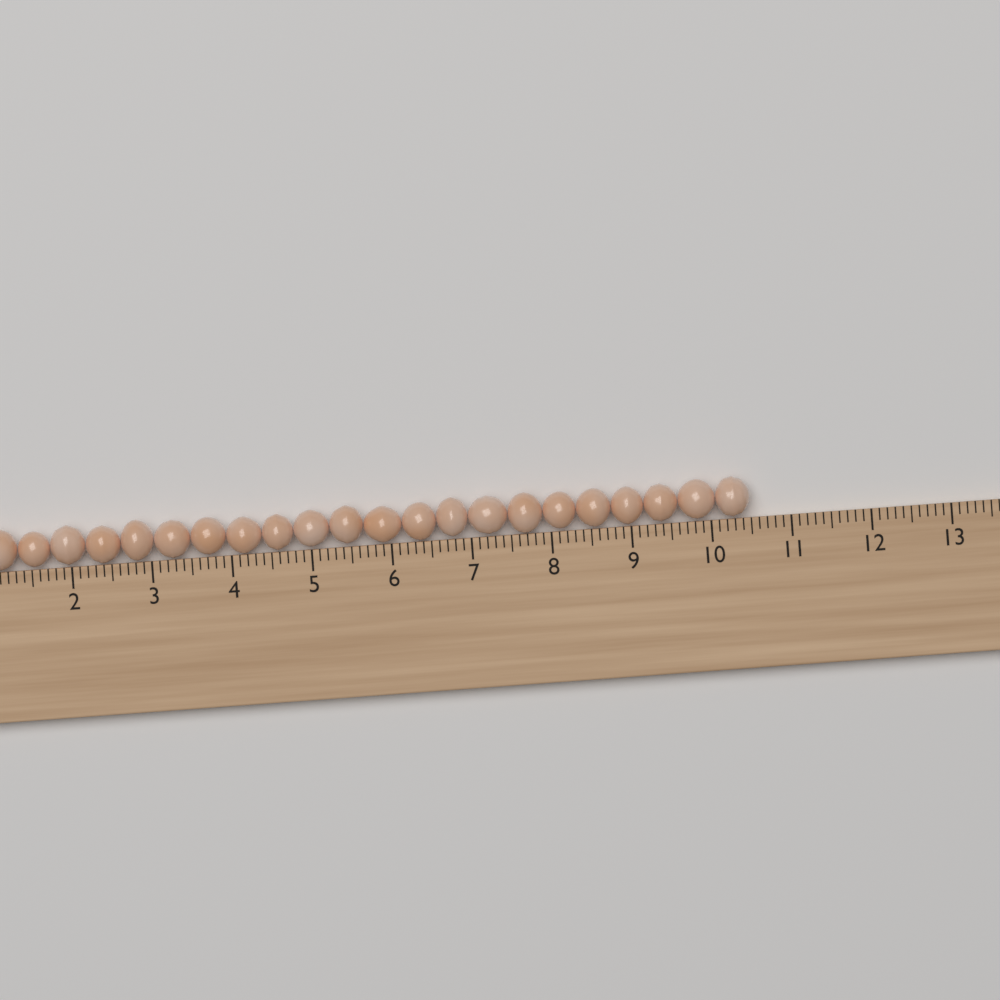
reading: 10.5 cm
